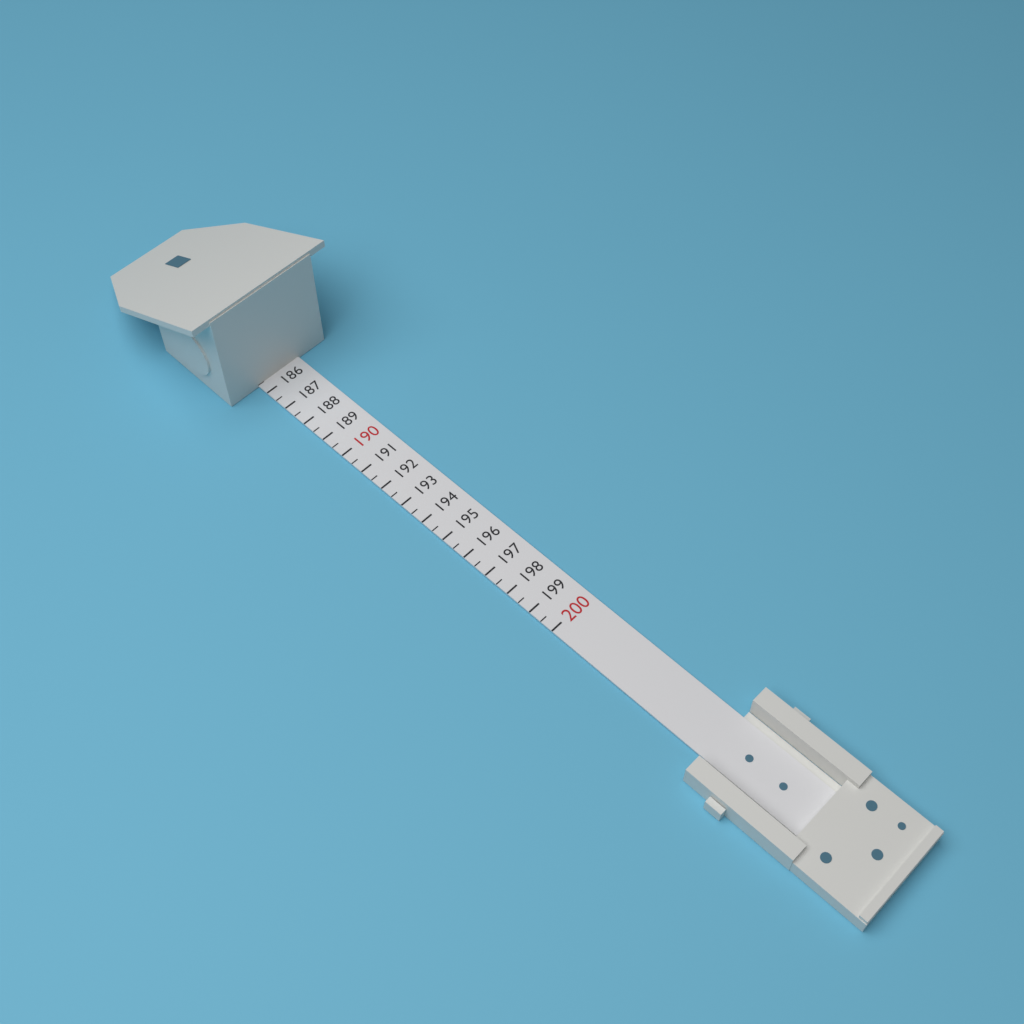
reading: 185.5 (no unit)
